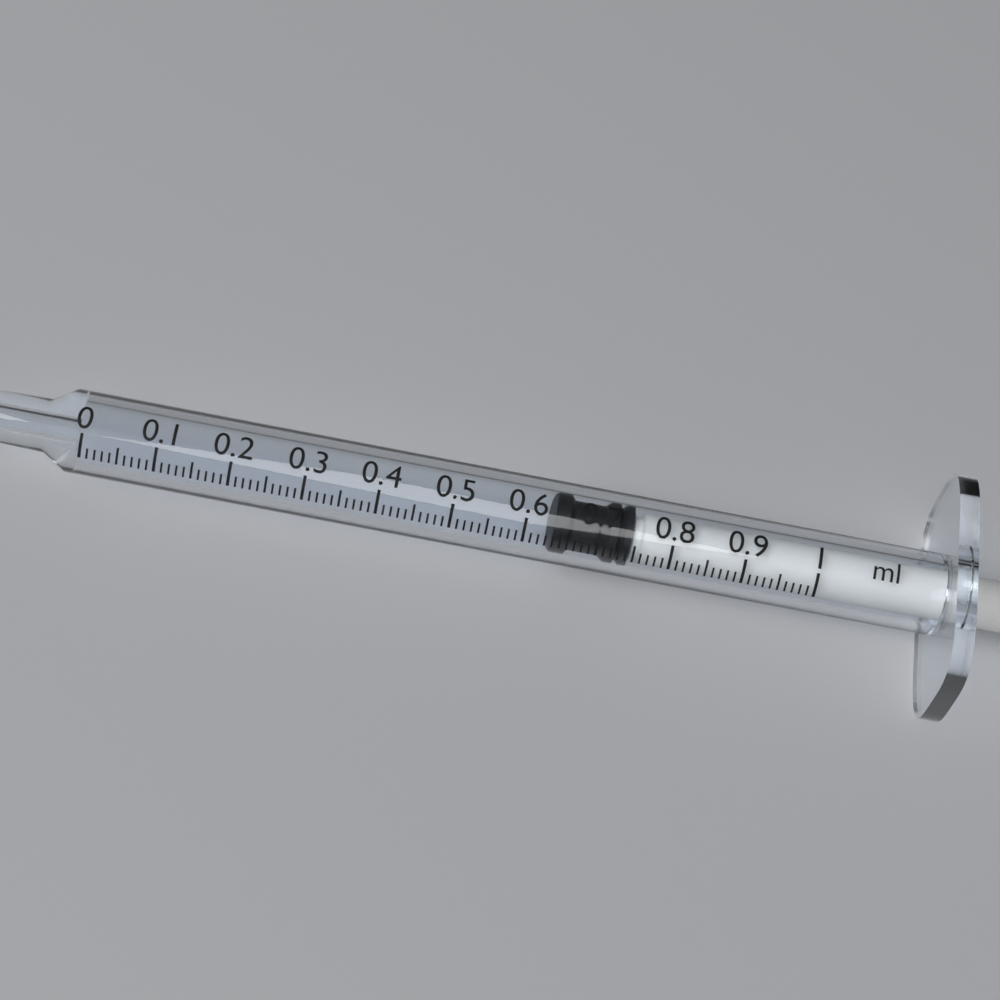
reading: 0.64 ml
